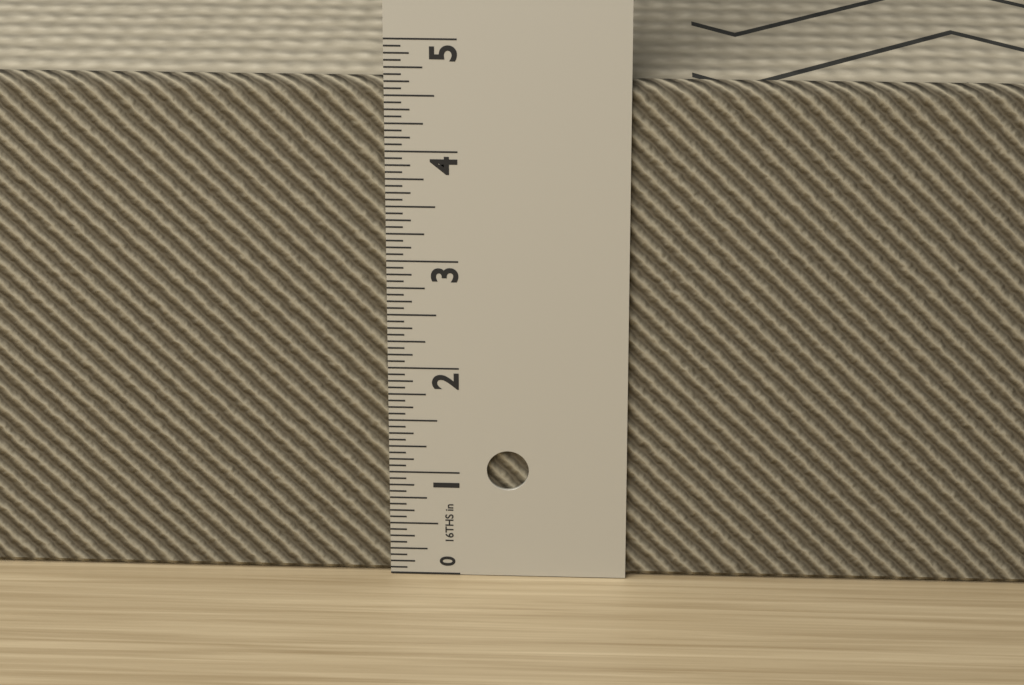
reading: 4.6250 in
